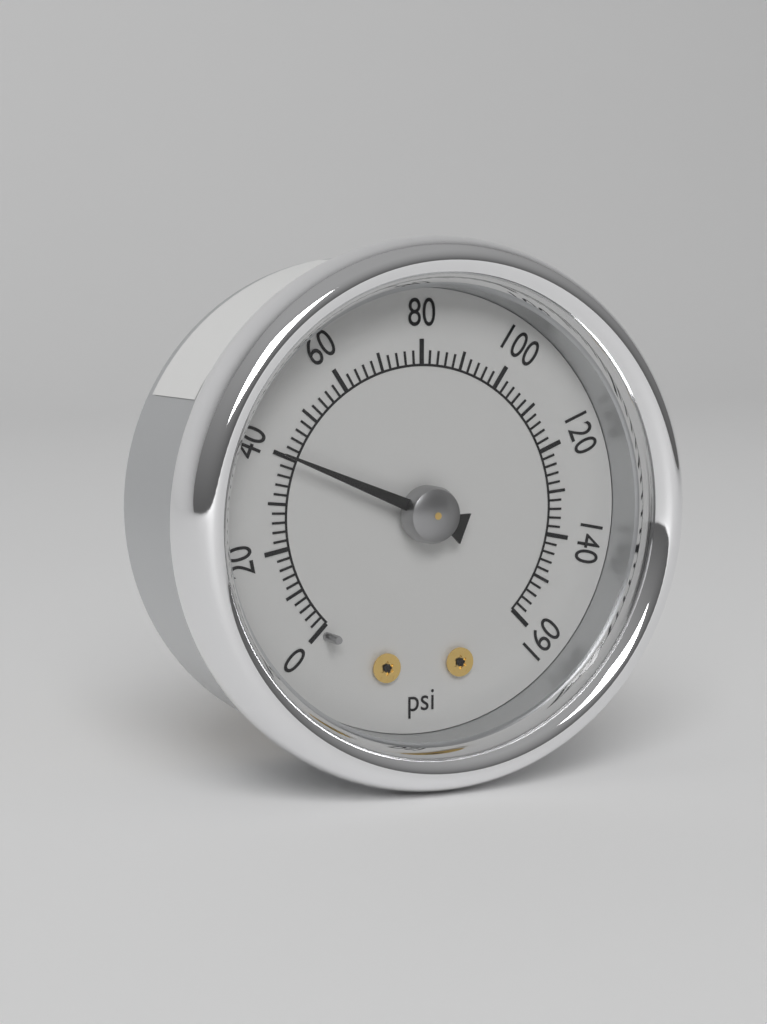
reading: 40 psi
